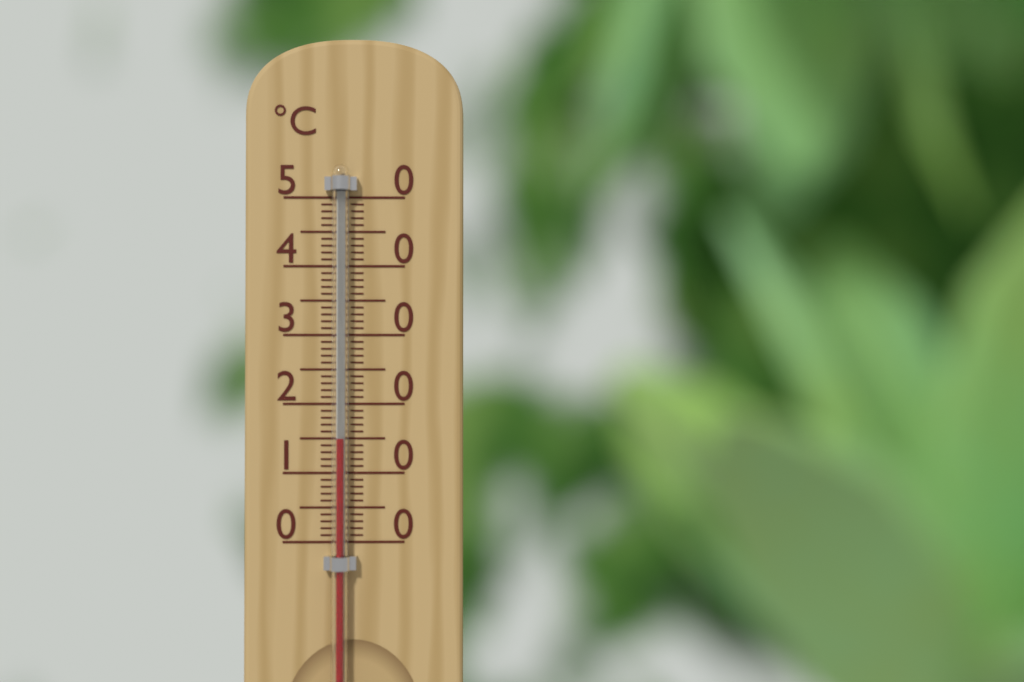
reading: 15 °C
